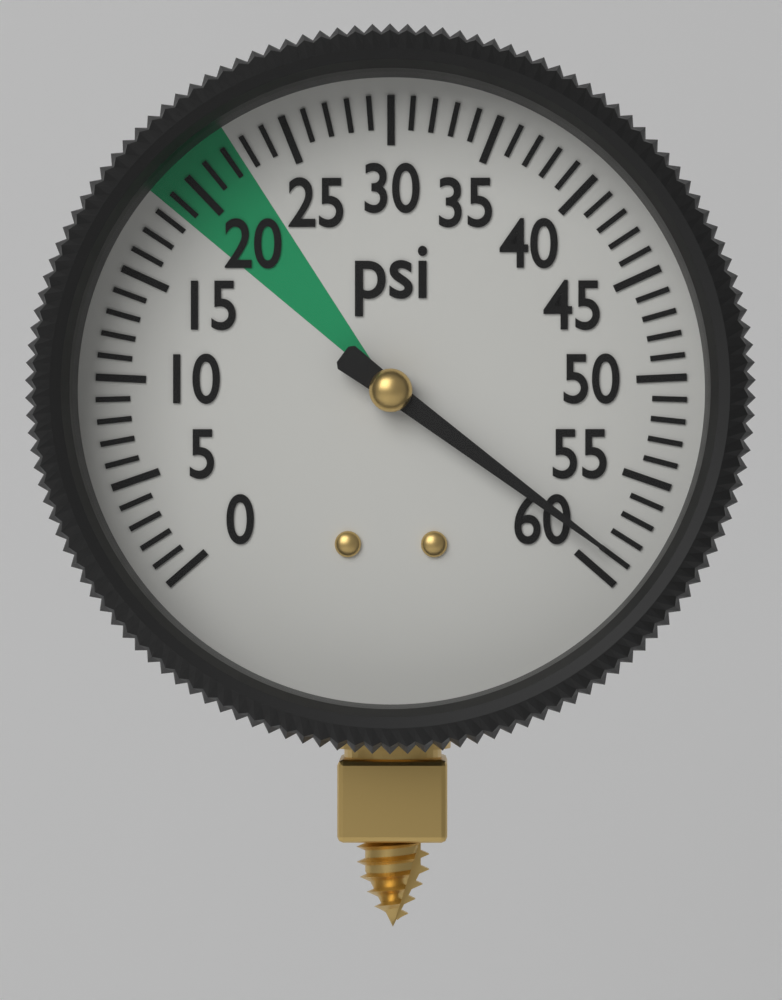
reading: 59 psi
